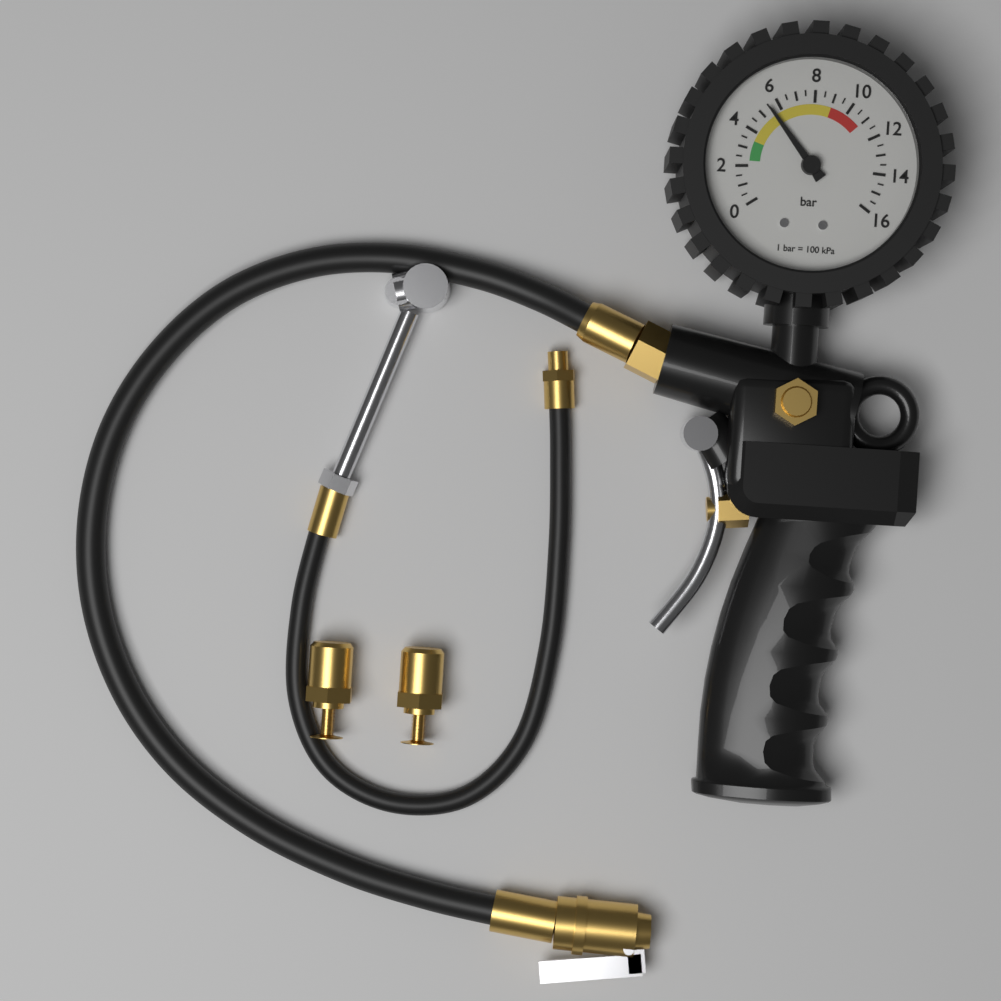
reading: 5.5 bar
